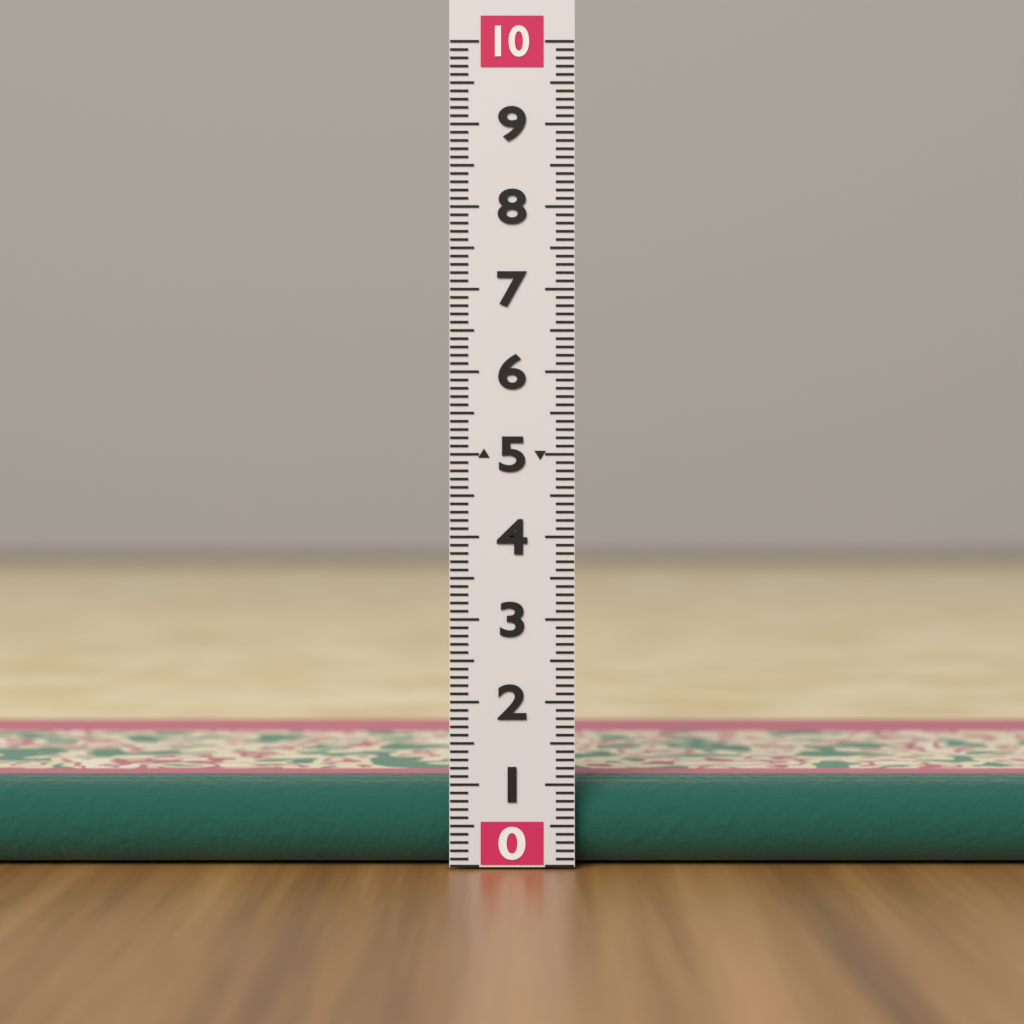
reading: 1.0 (no unit)
